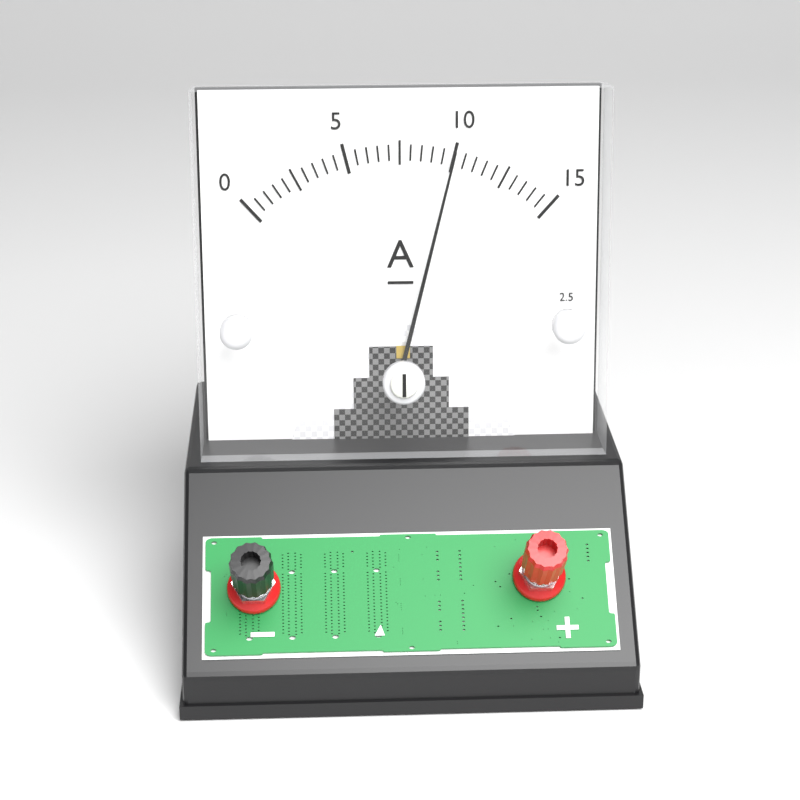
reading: 10.0 A
